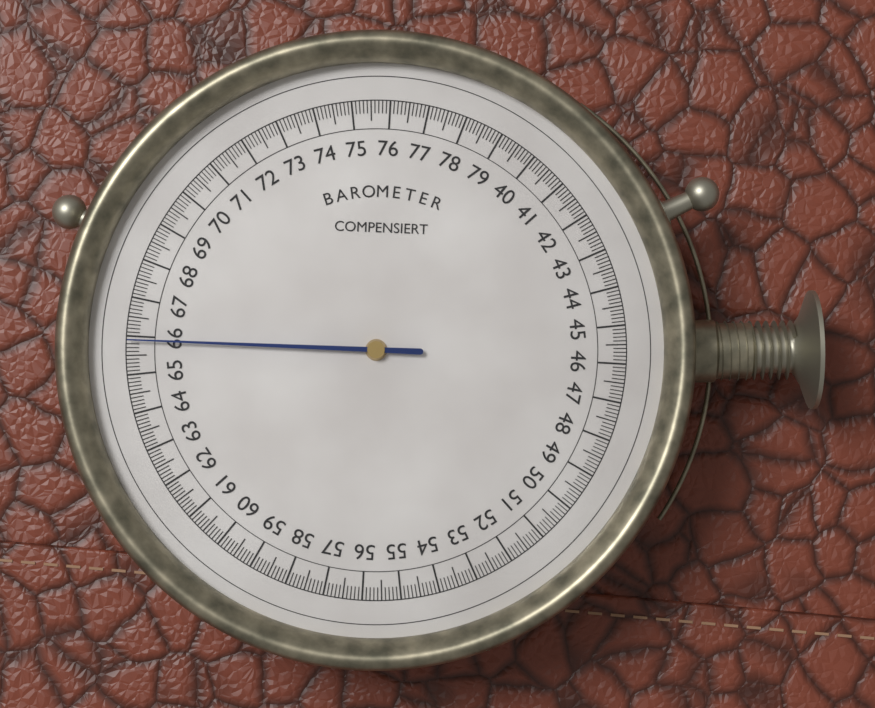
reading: 65.9 (no unit)
